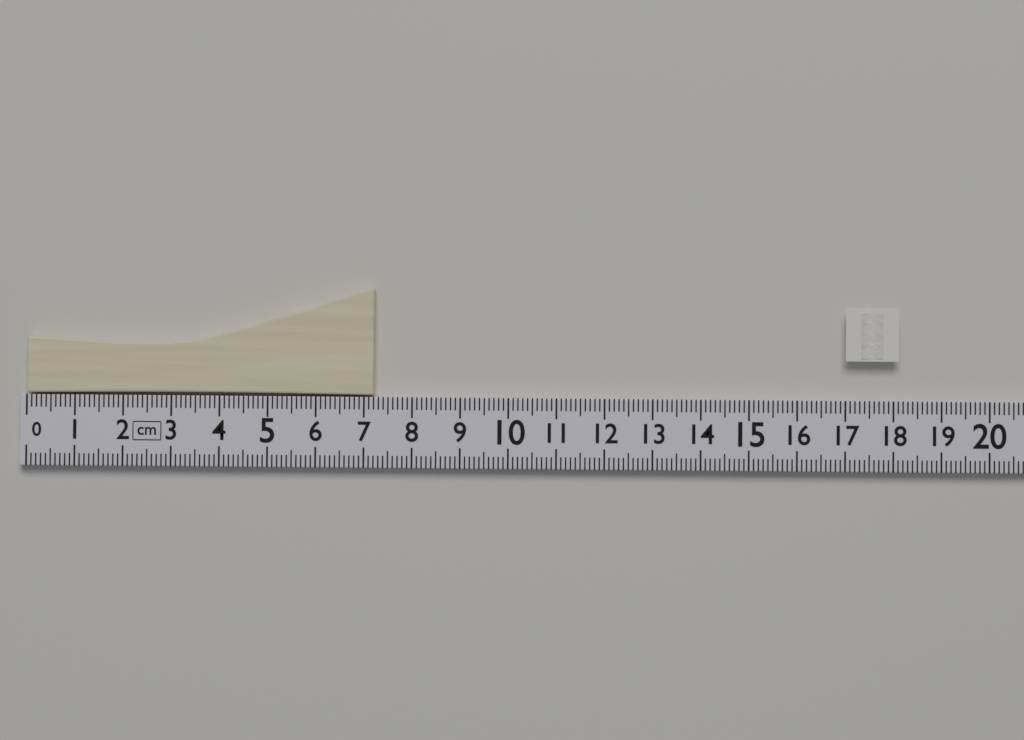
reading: 7.2 cm
